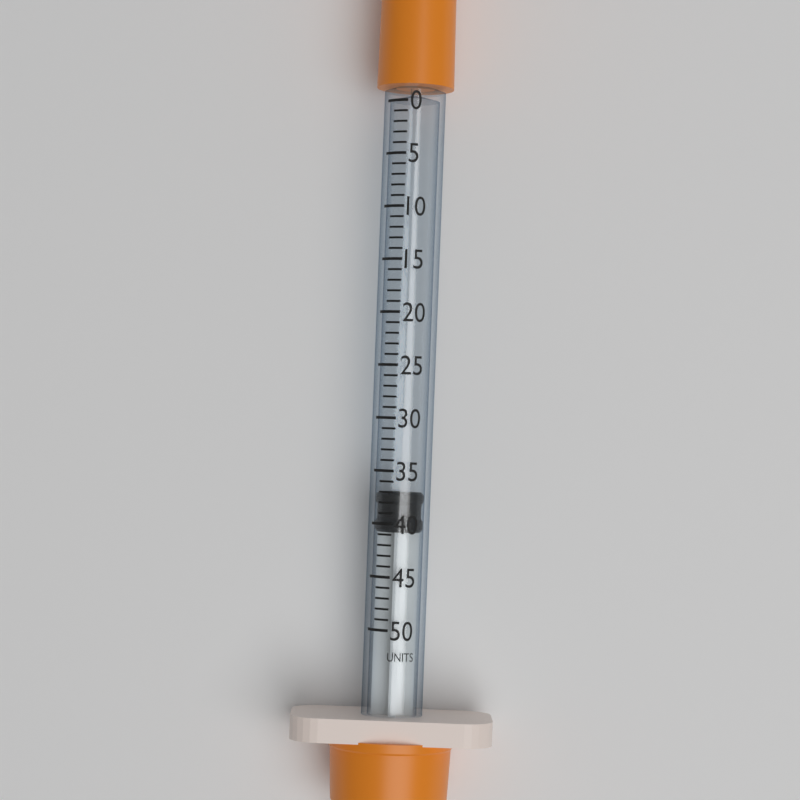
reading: 37 units
